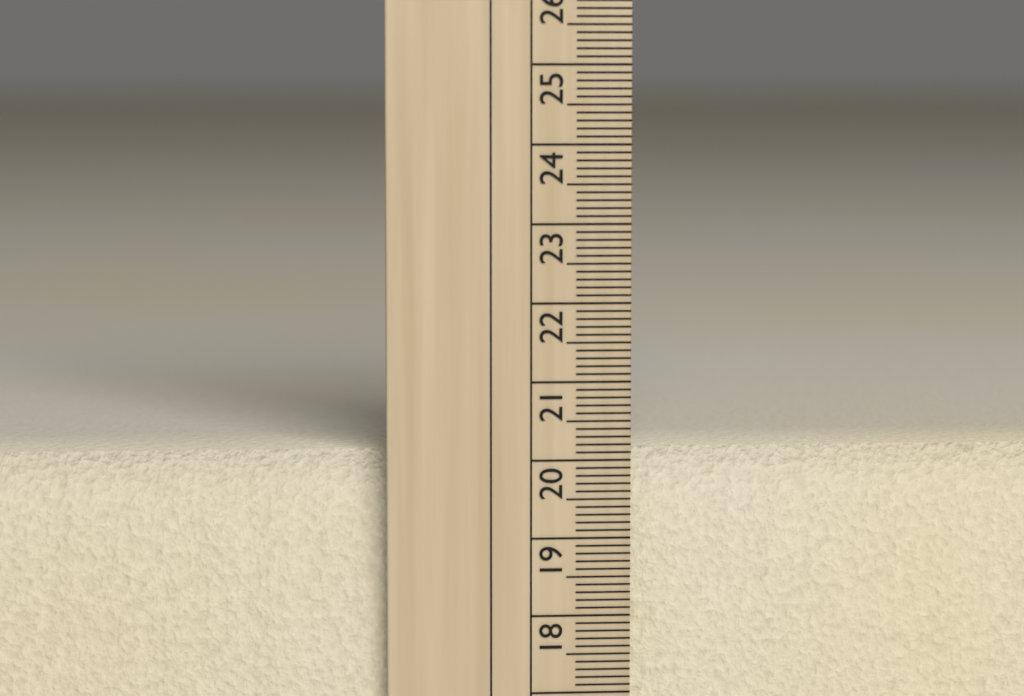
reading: 20.1 cm
